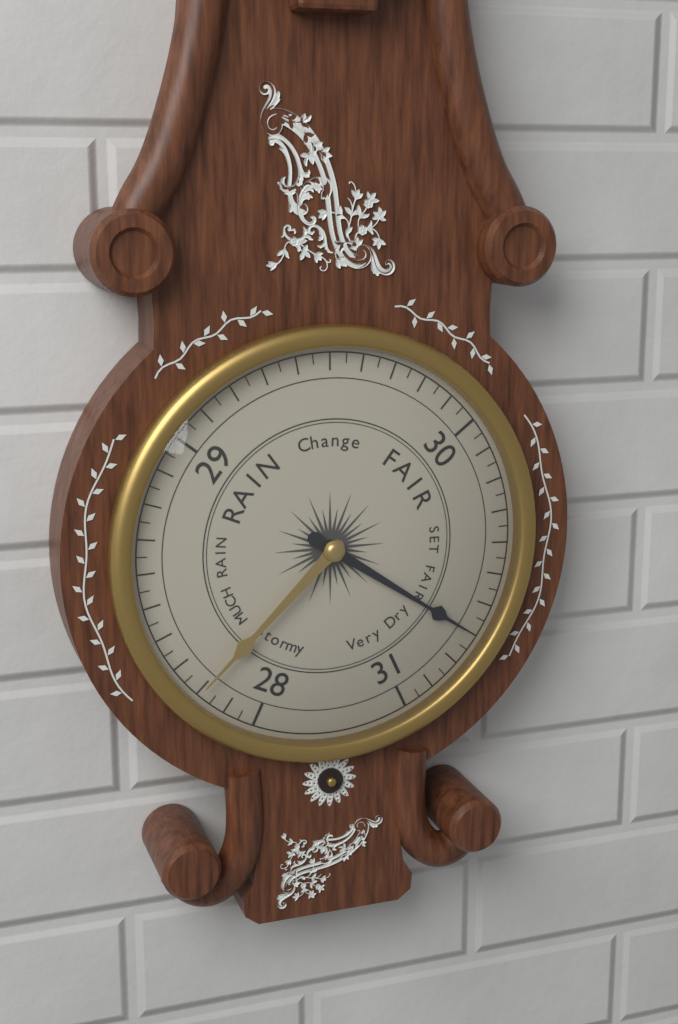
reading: 30.70 (no unit)
